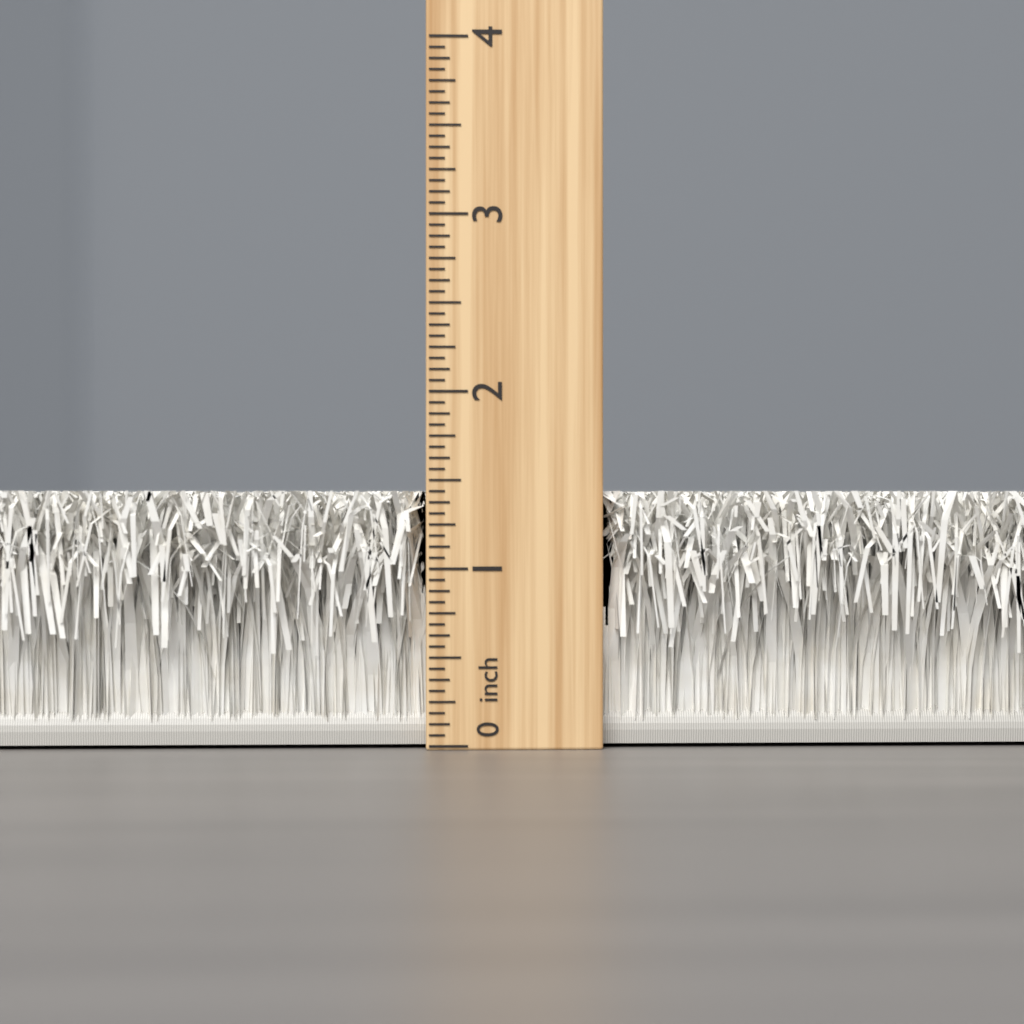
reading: 1.4375 inch
